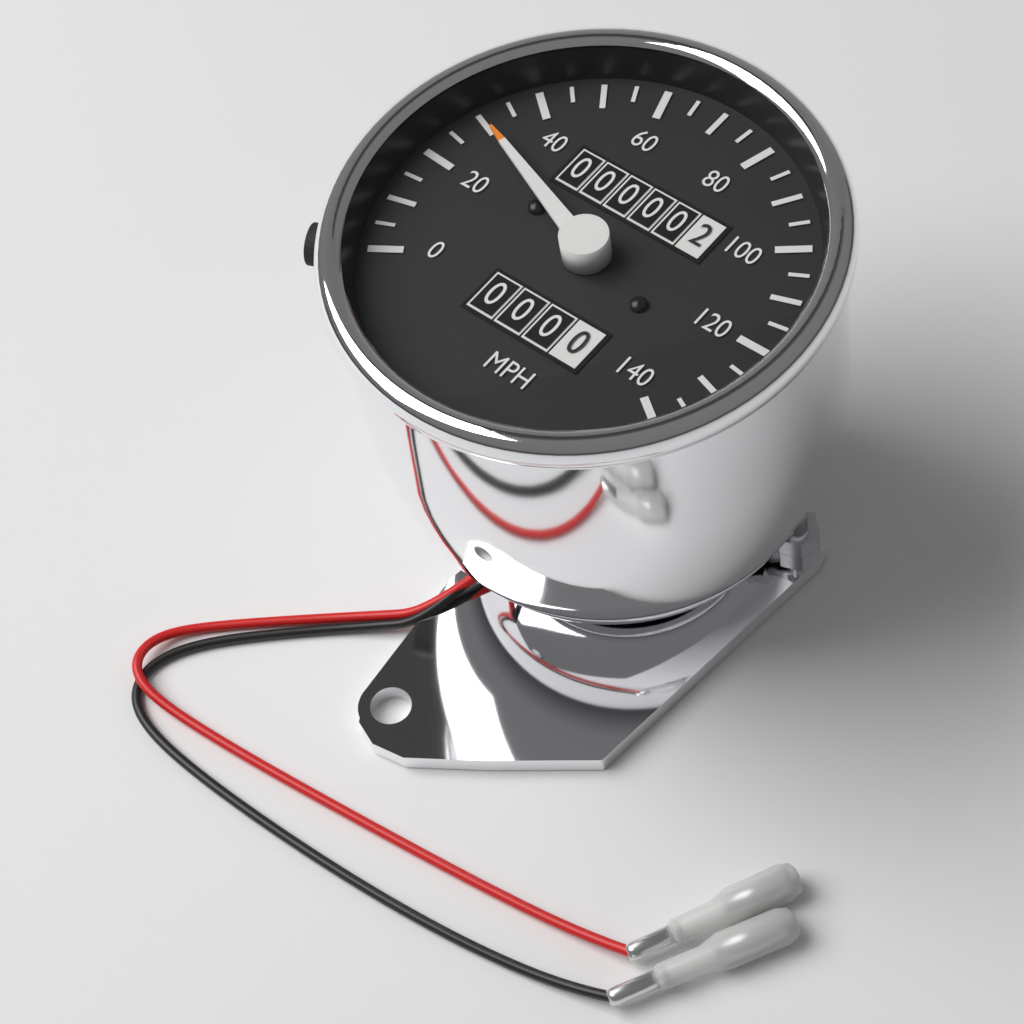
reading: 30 mph
